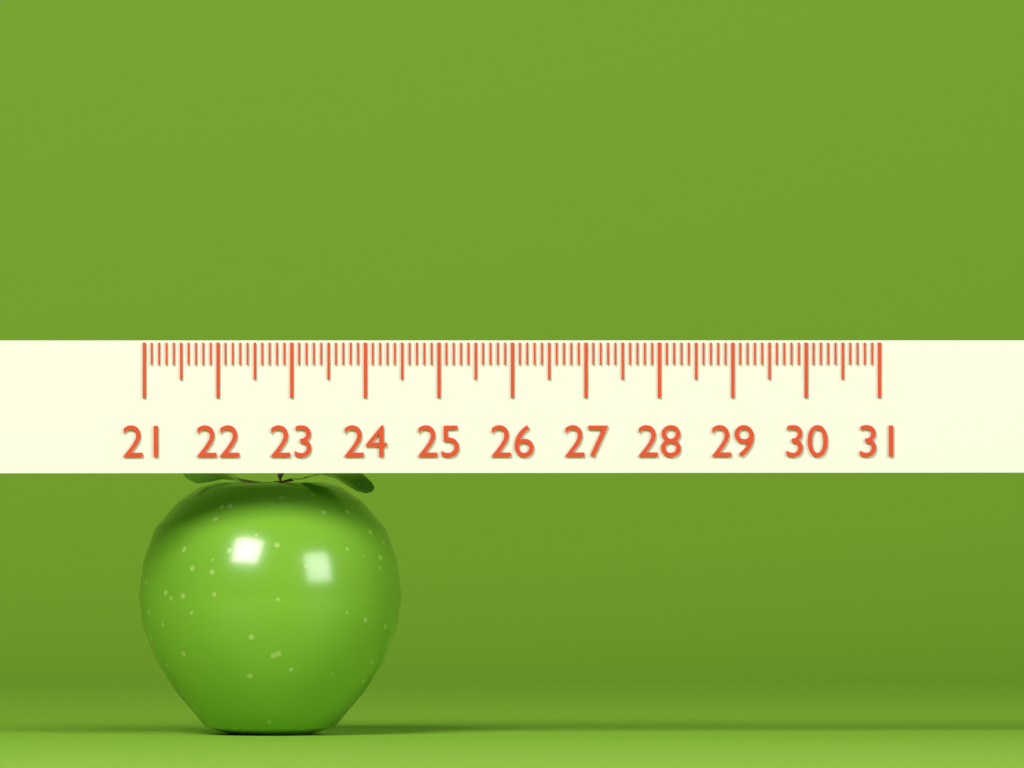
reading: 24.6 (no unit)
